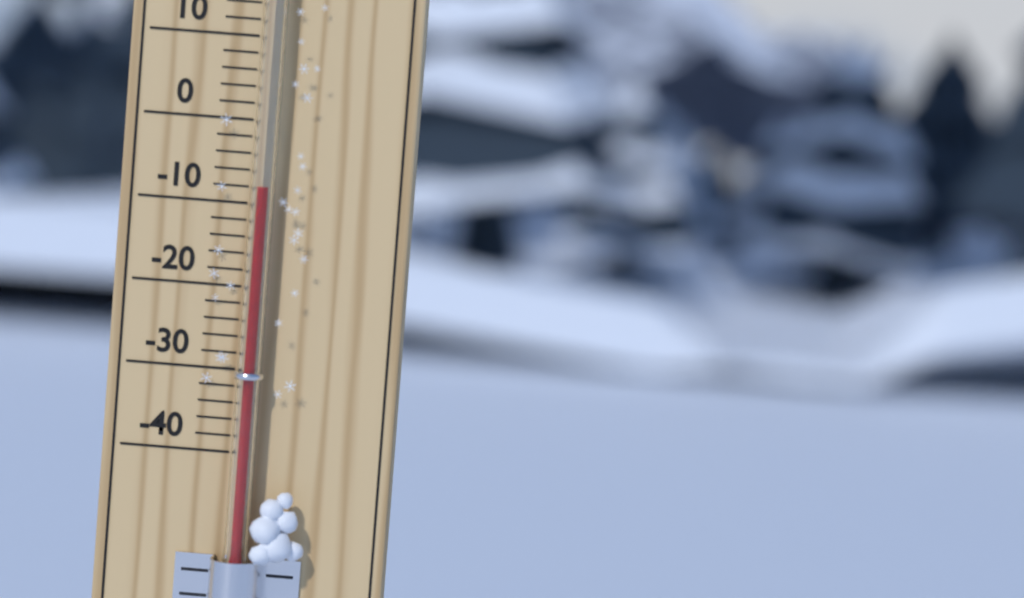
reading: -8 °C
